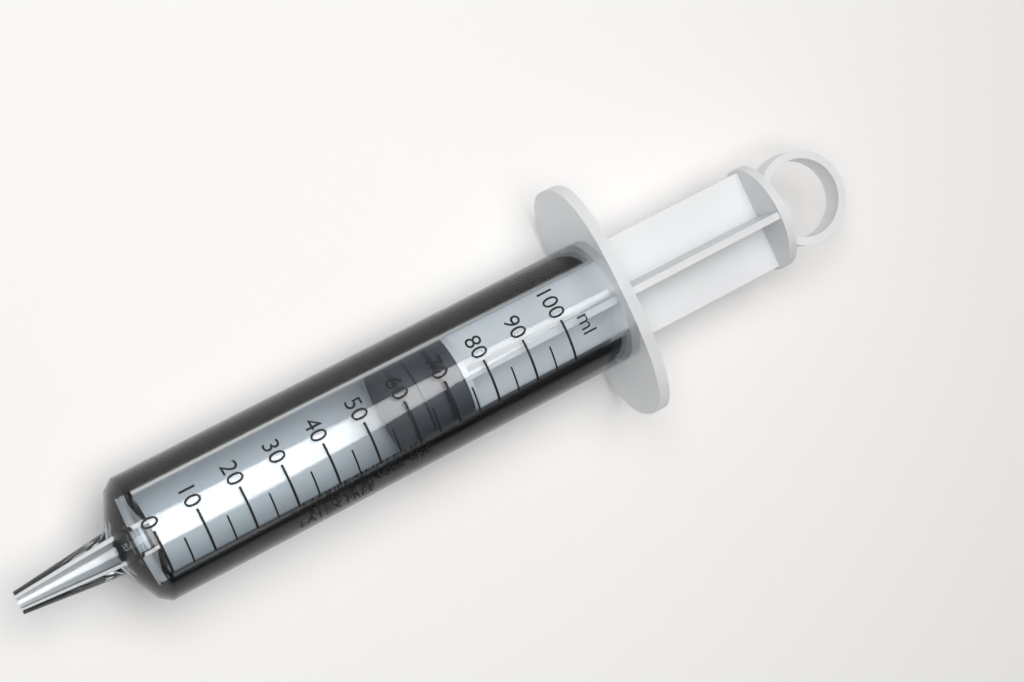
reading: 60 ml
